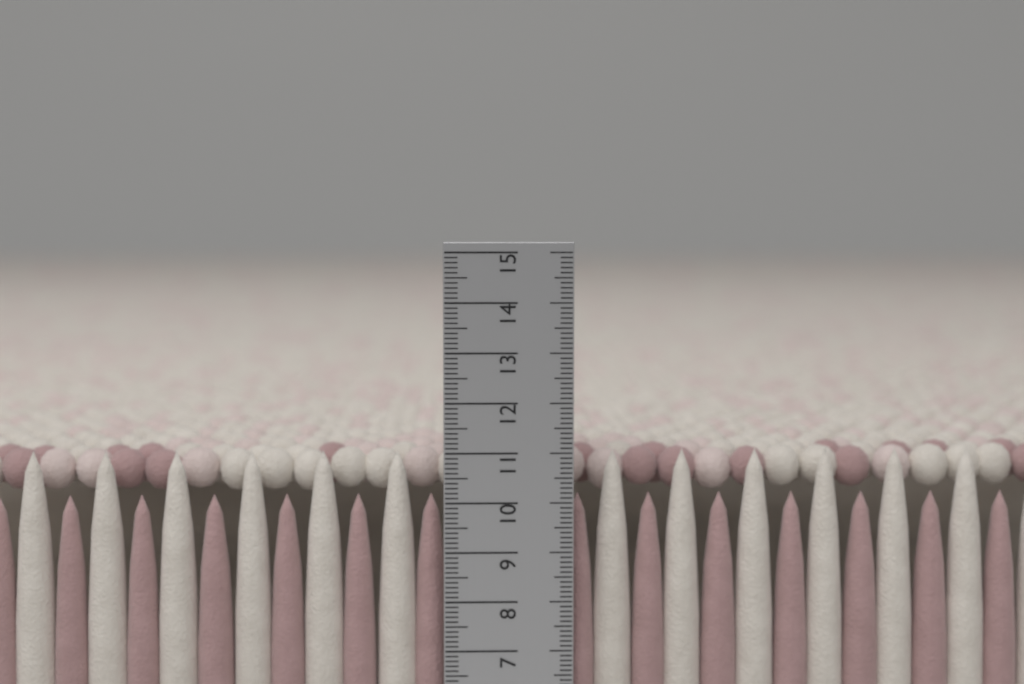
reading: 11.0 cm
